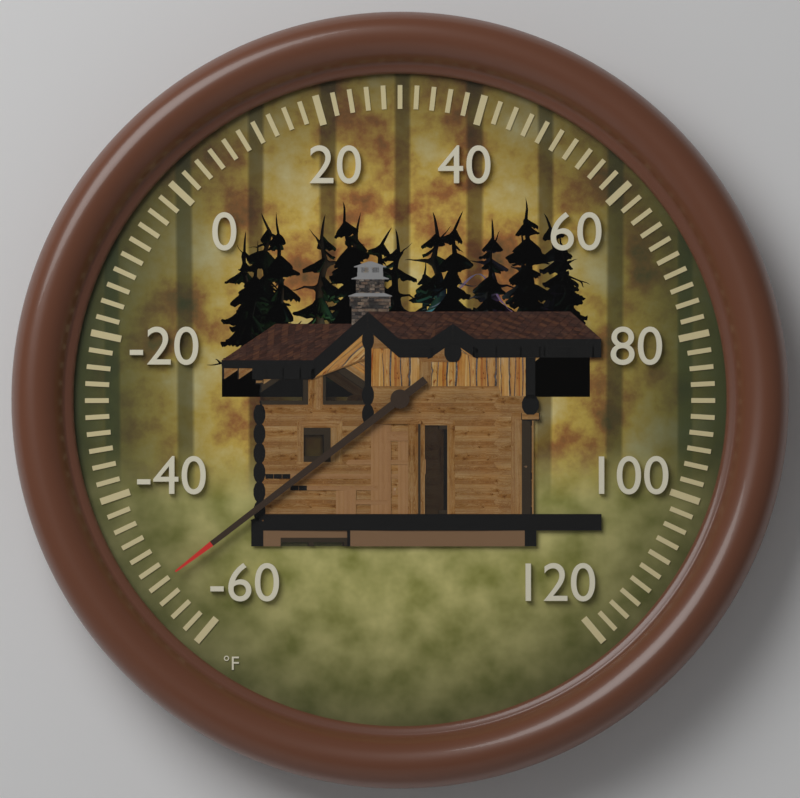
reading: -52 °F
